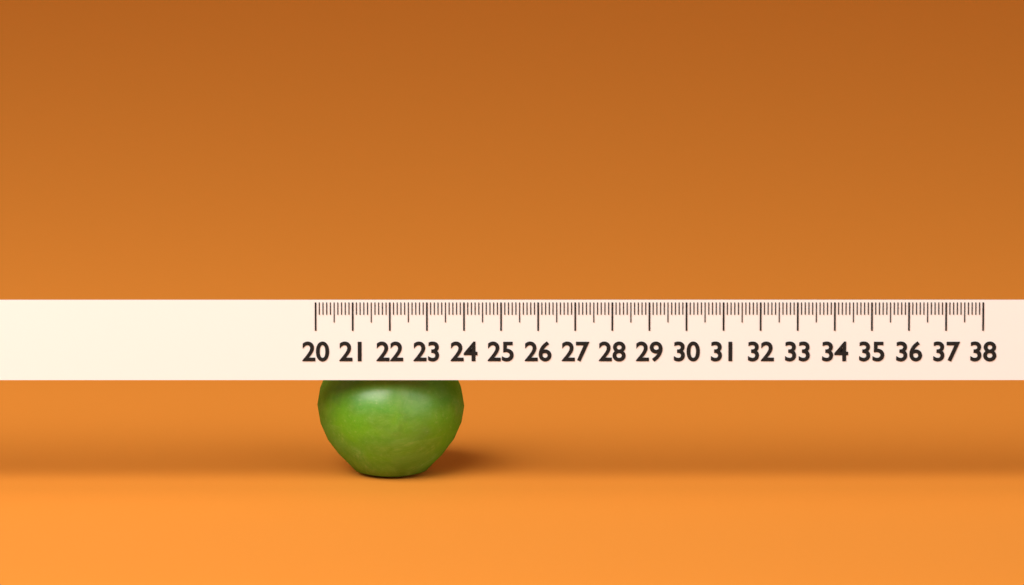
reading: 24.0 (no unit)
